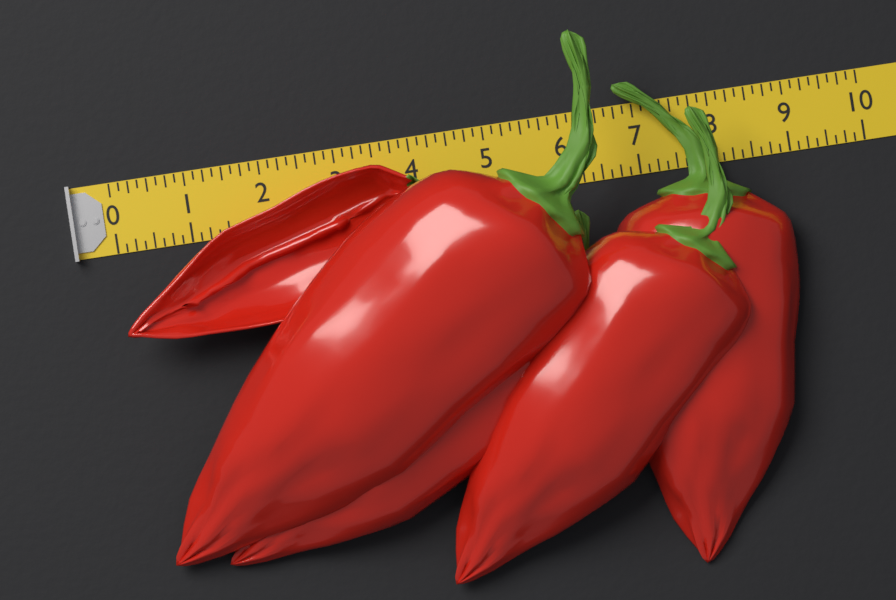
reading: 8.875 (no unit)
